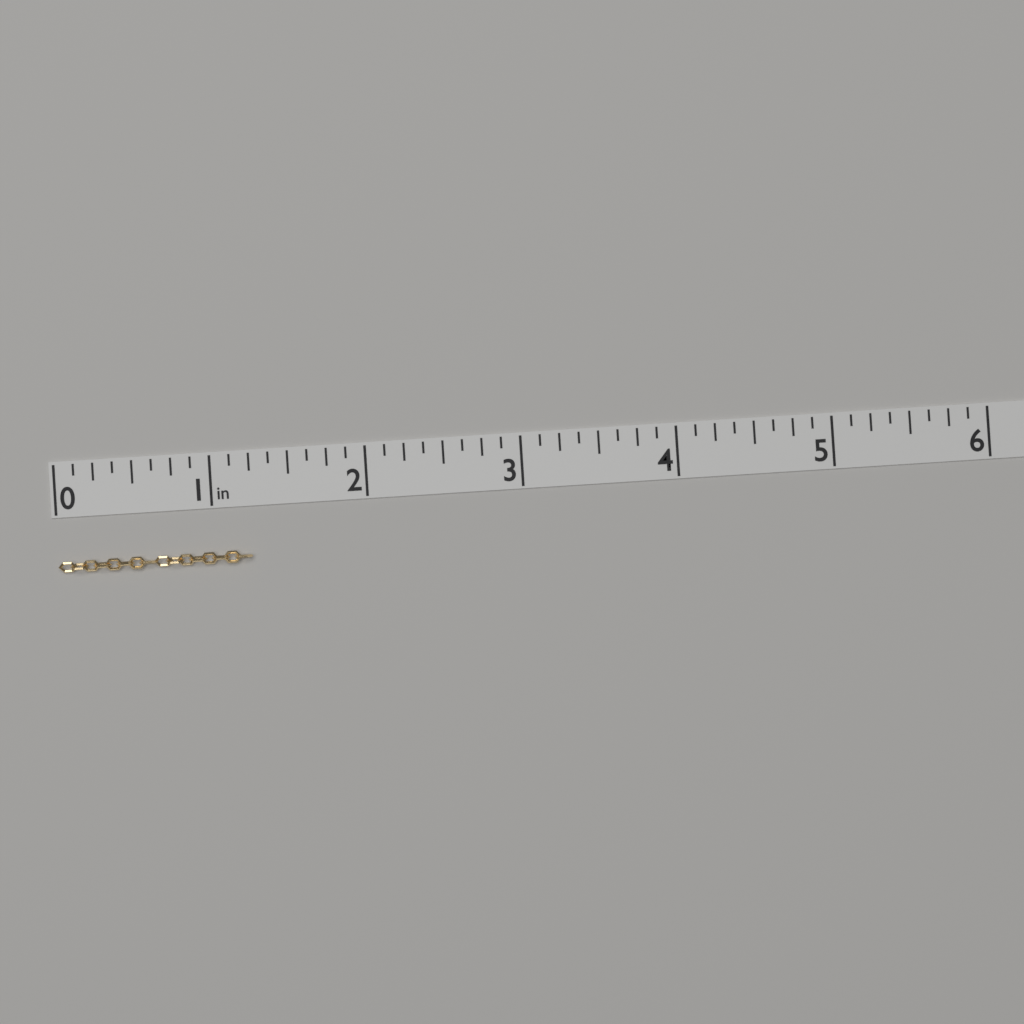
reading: 1.250 in
